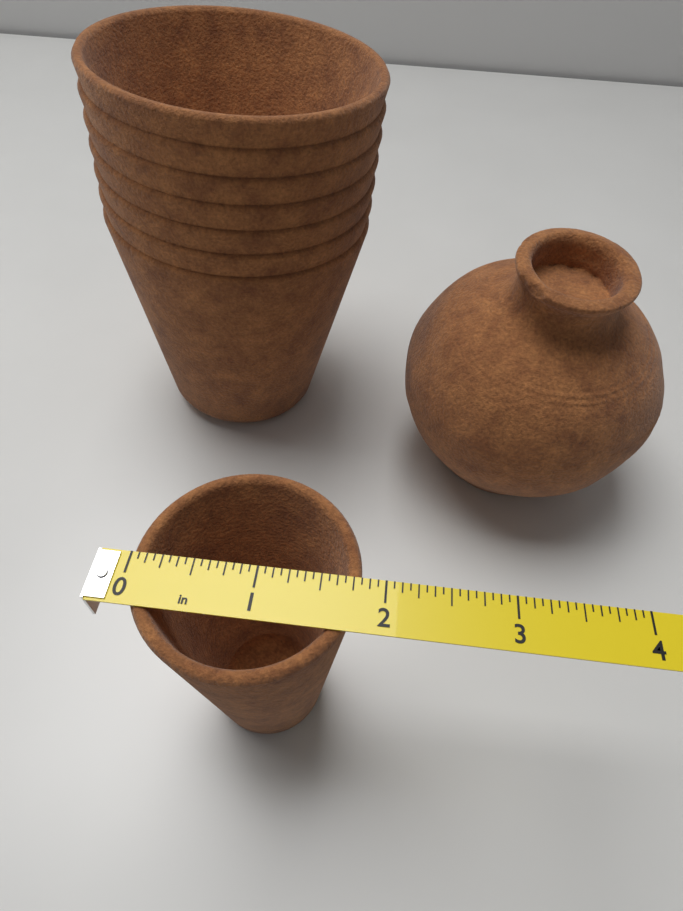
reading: 1.8125 in
